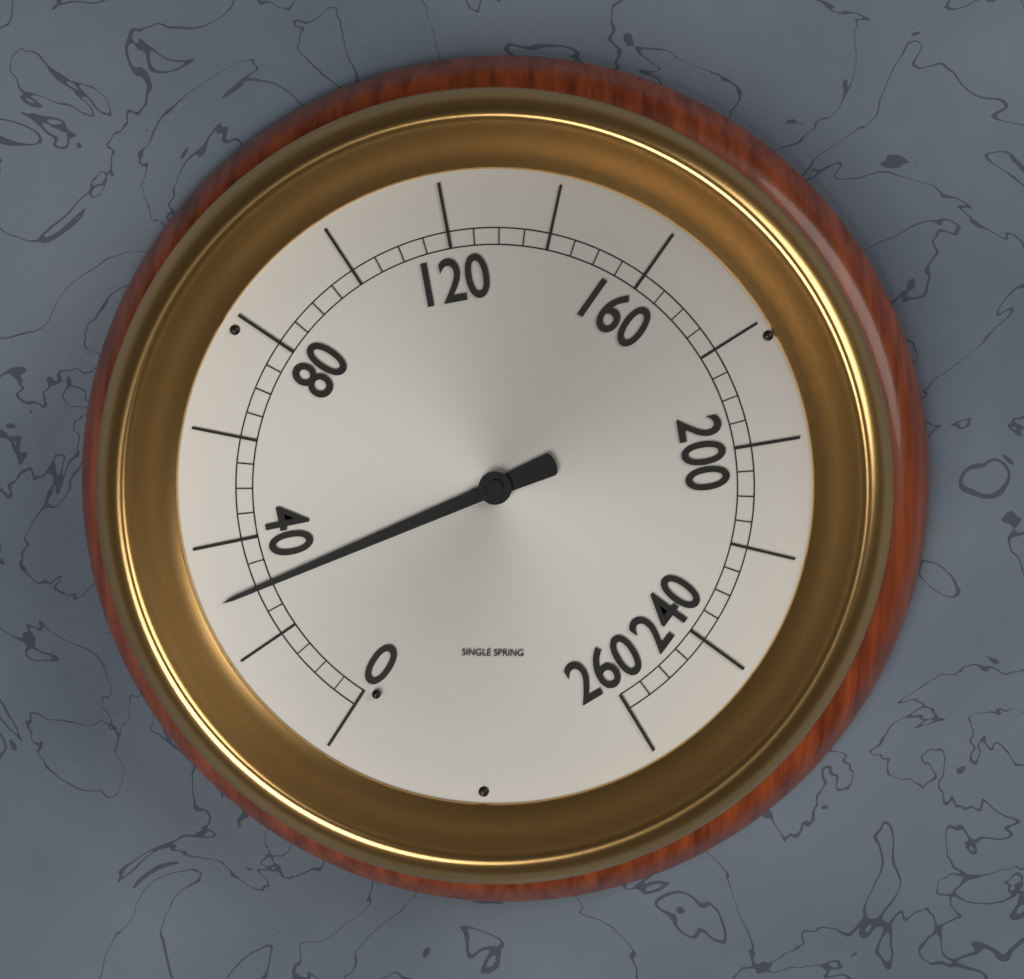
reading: 30 (no unit)
